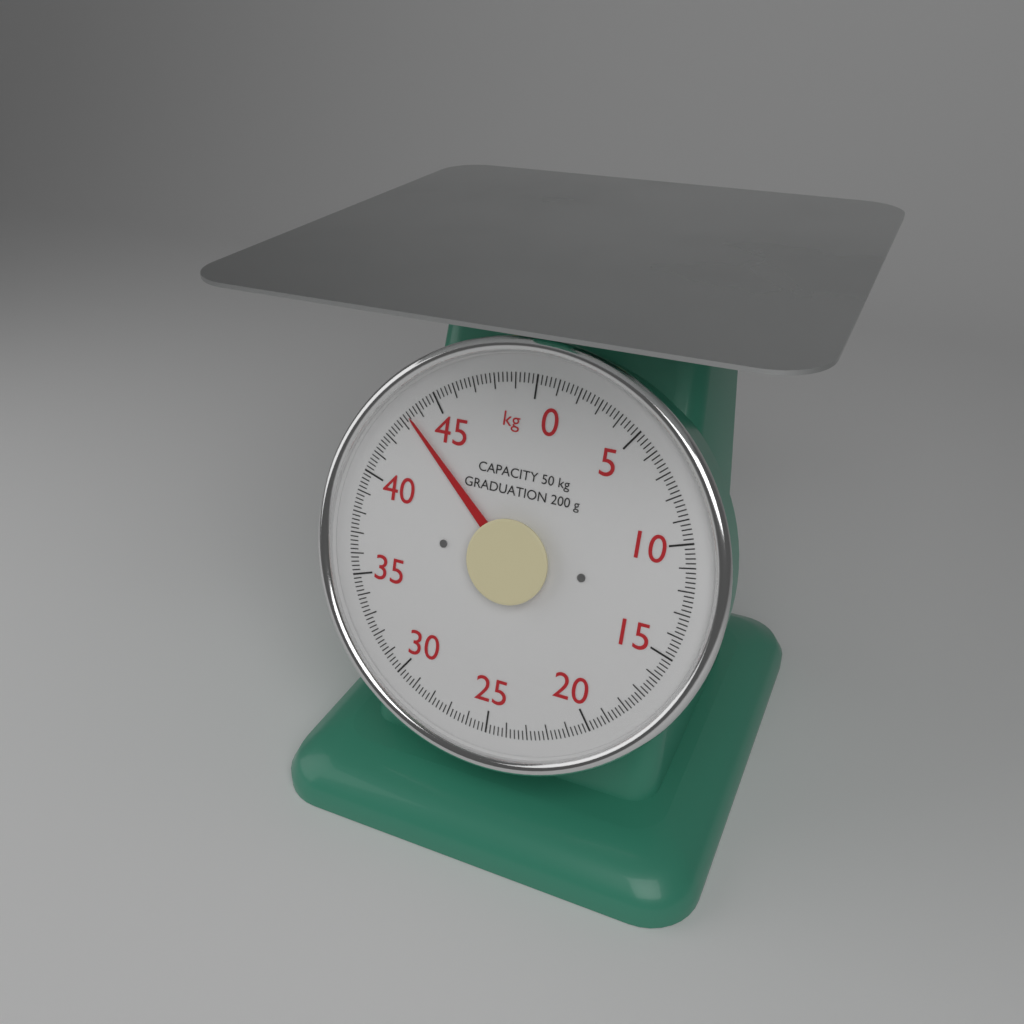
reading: 43.4 kg
